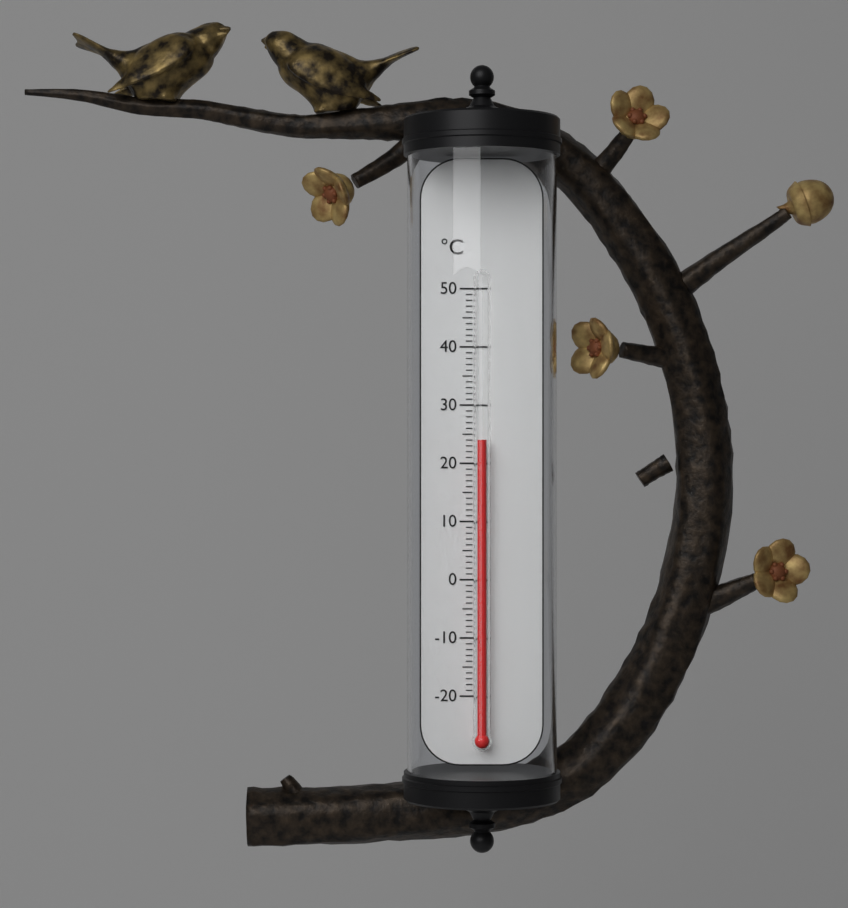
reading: 24 °C
